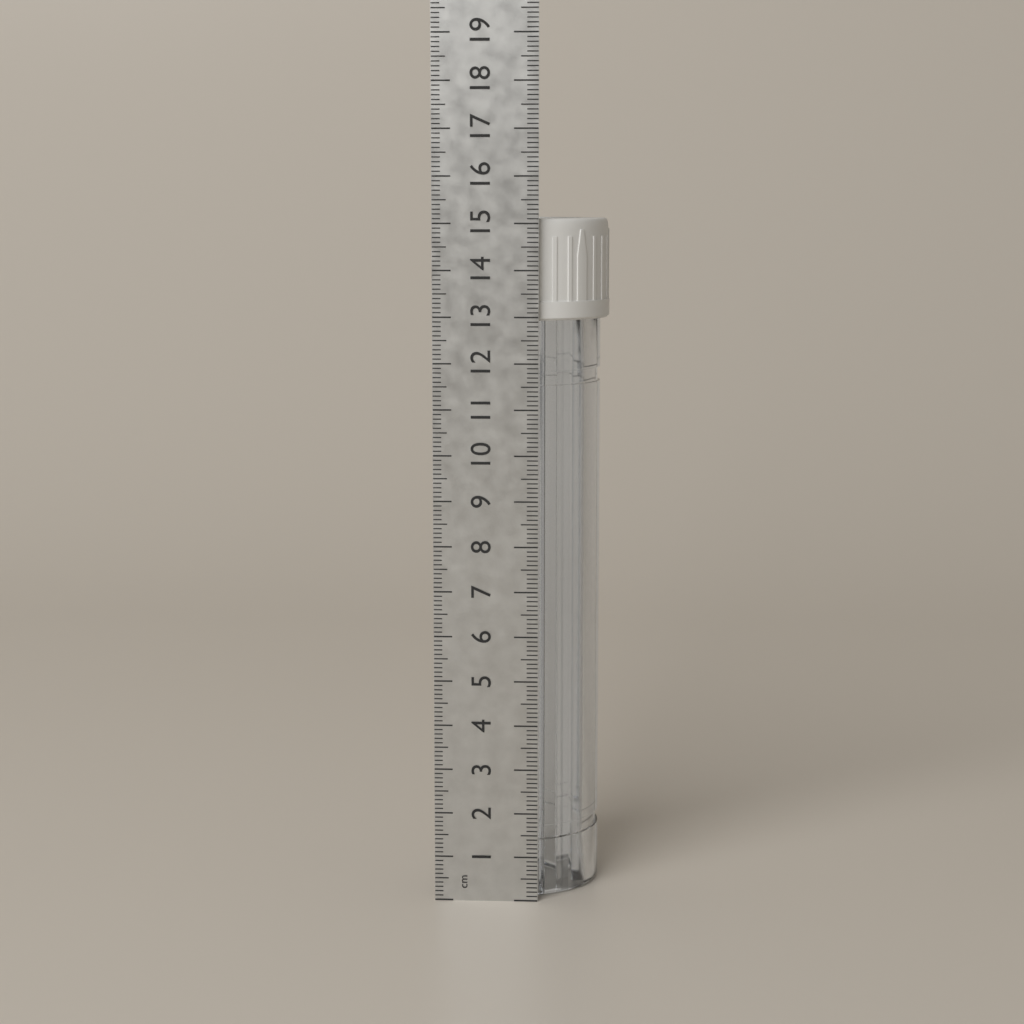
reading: 15.1 cm
